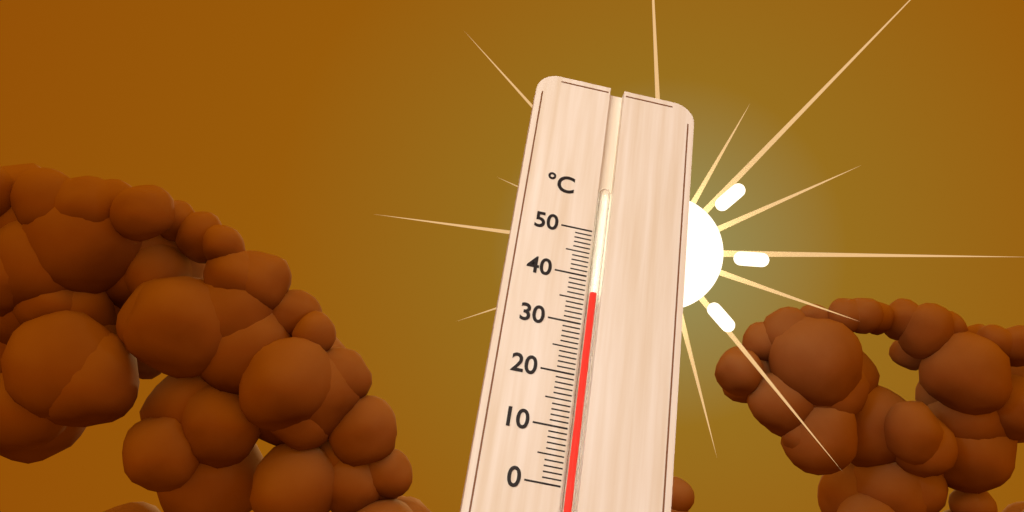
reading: 37 °C
